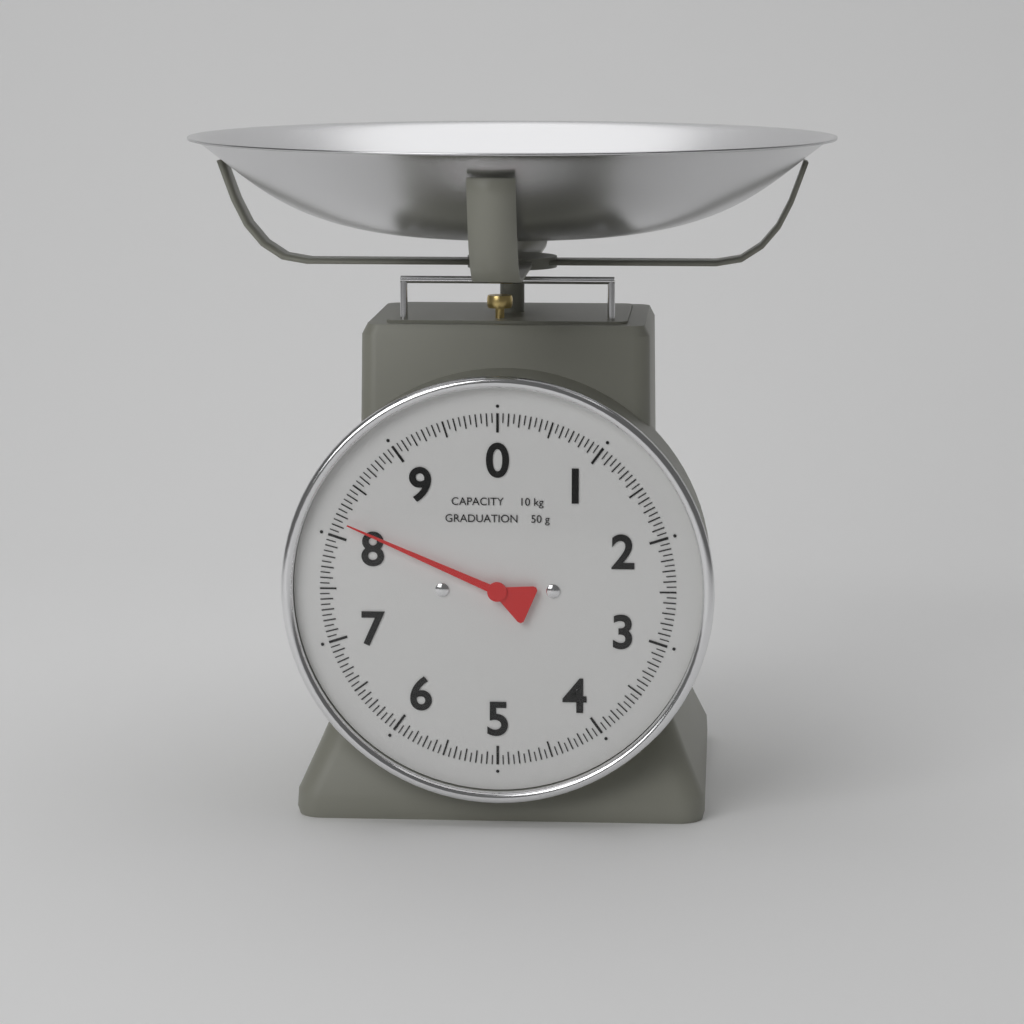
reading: 8.15 kg
